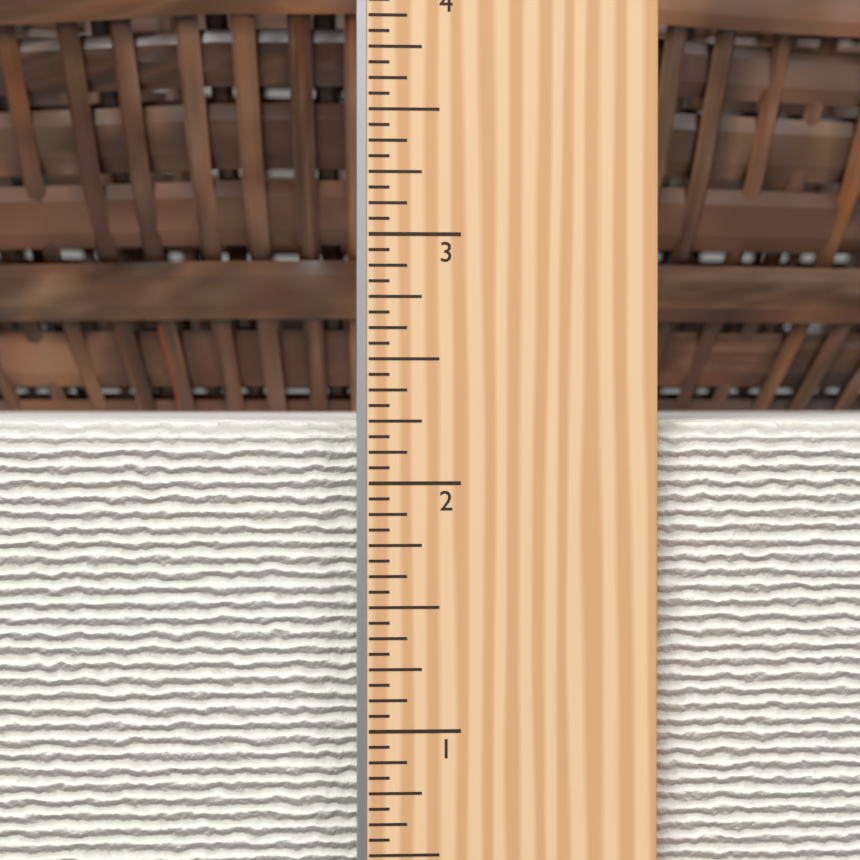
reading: 2.2500 in
